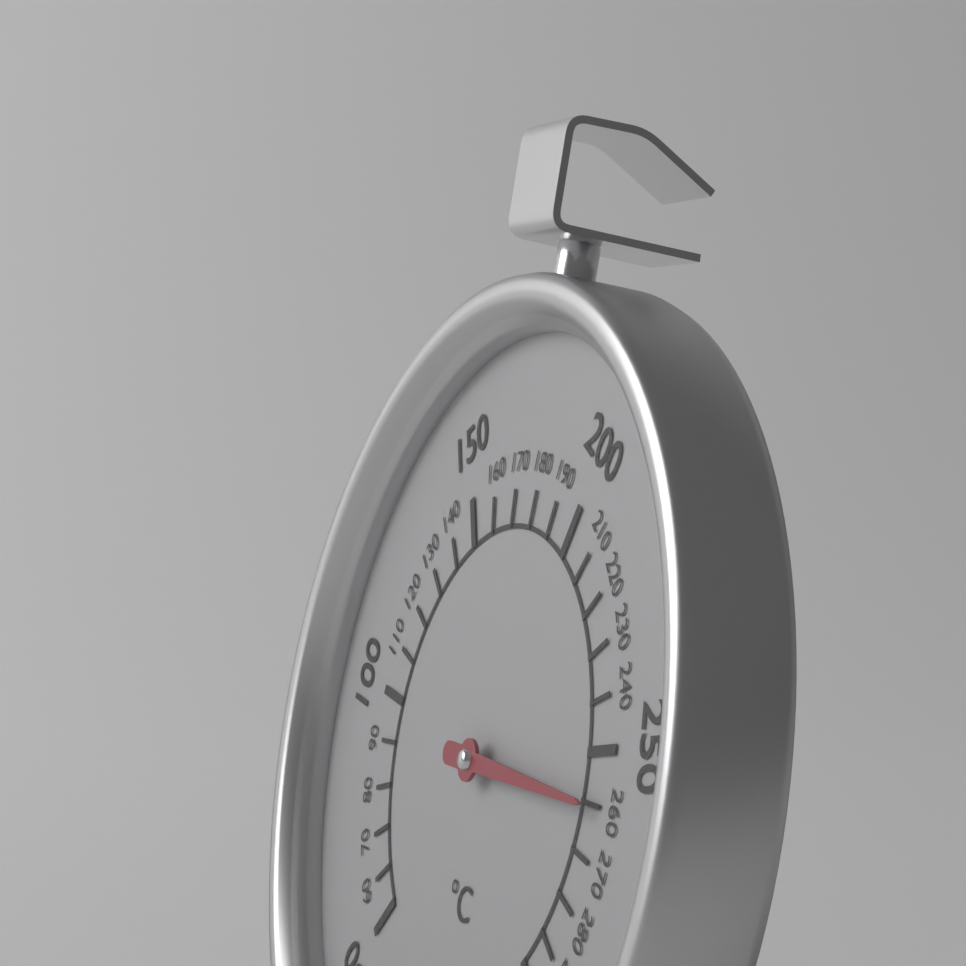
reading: 260 °C
